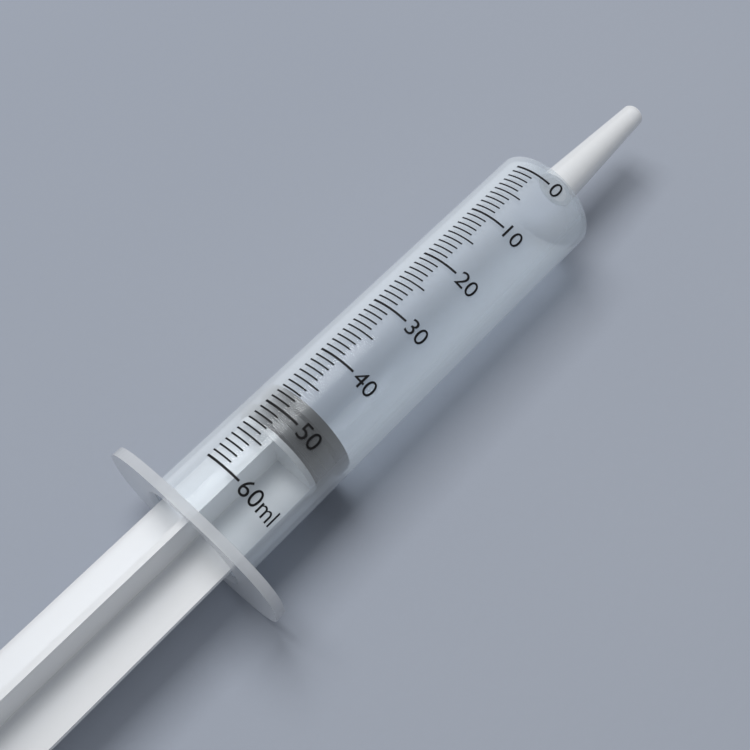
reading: 47 ml
